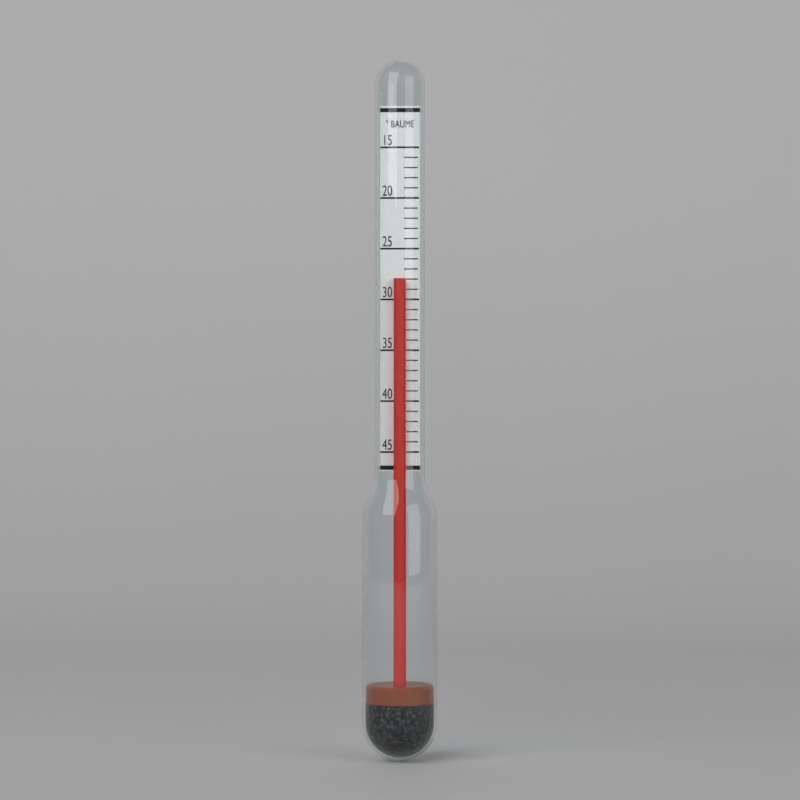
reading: 28 °Baumé
